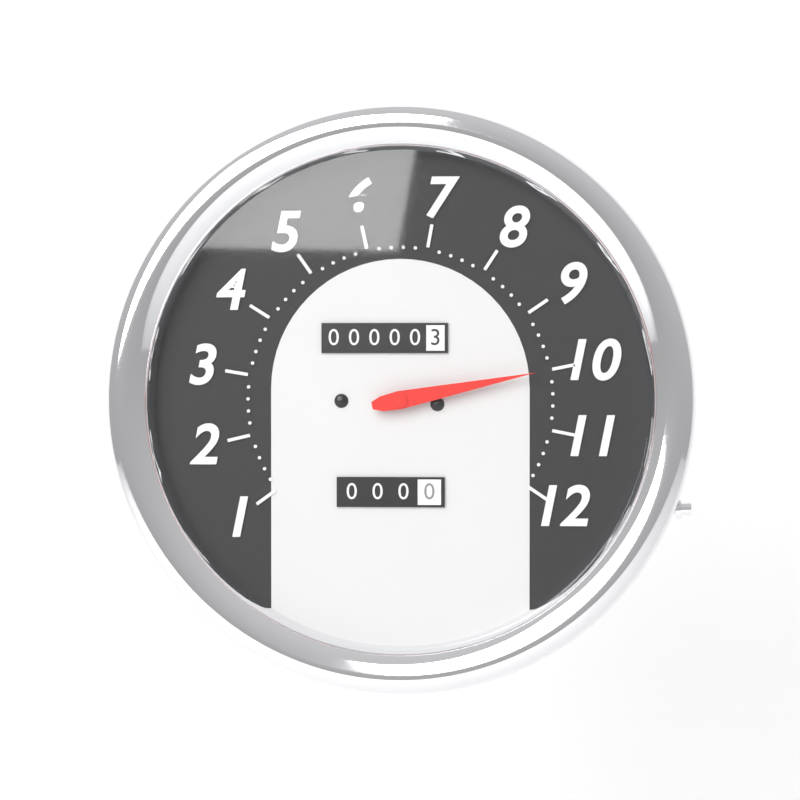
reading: 10.0 (no unit)
